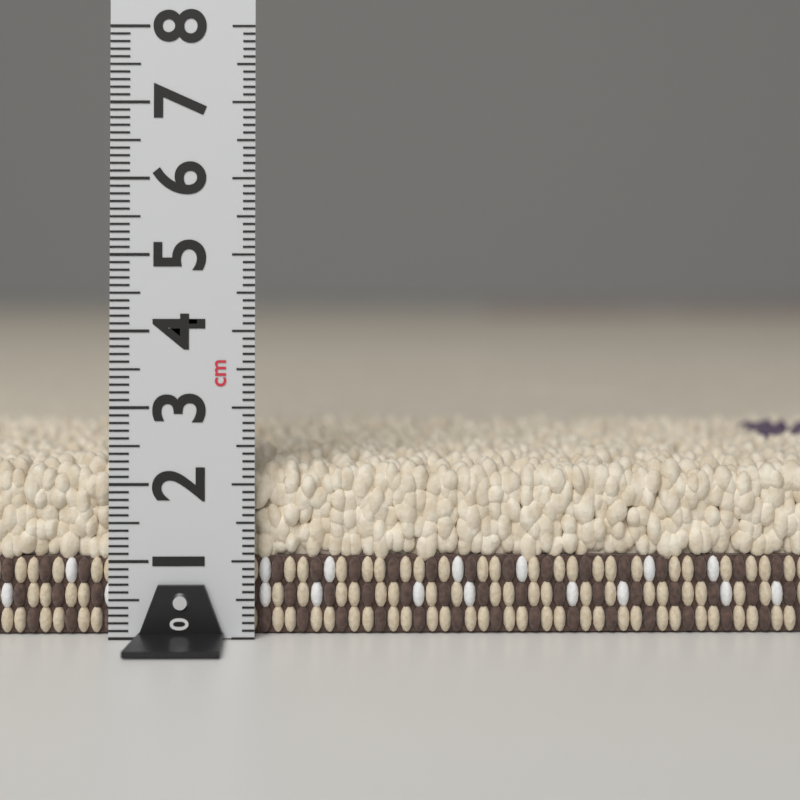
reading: 2.3 cm
